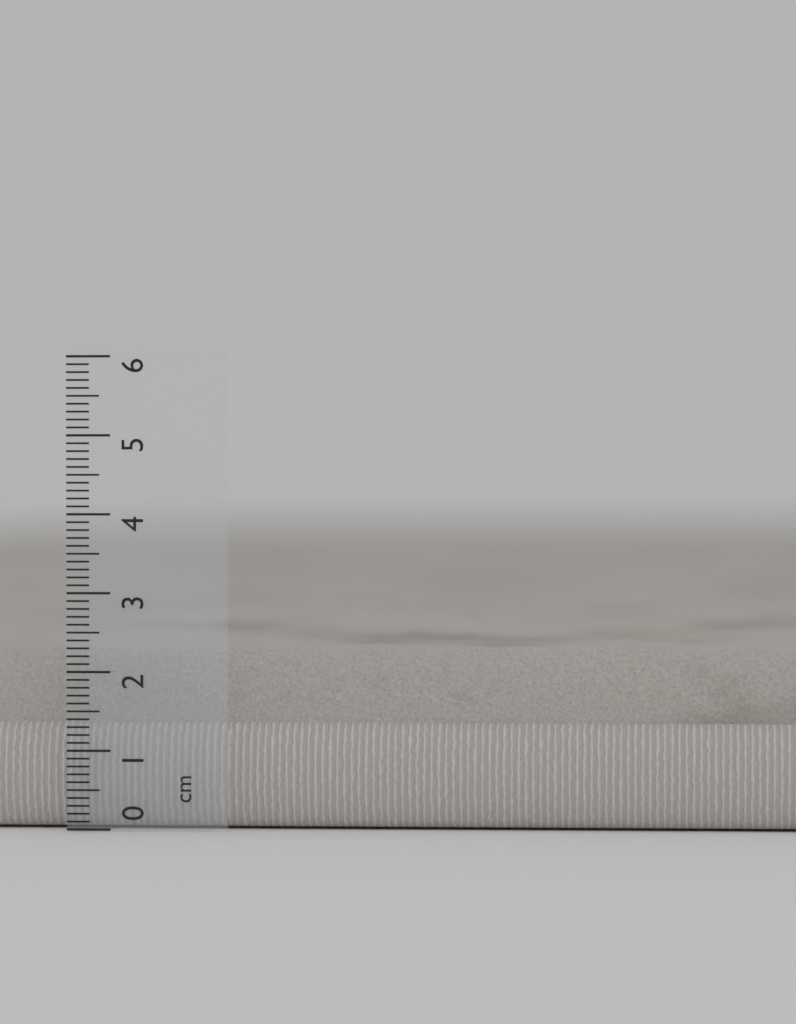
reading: 2.3 cm
